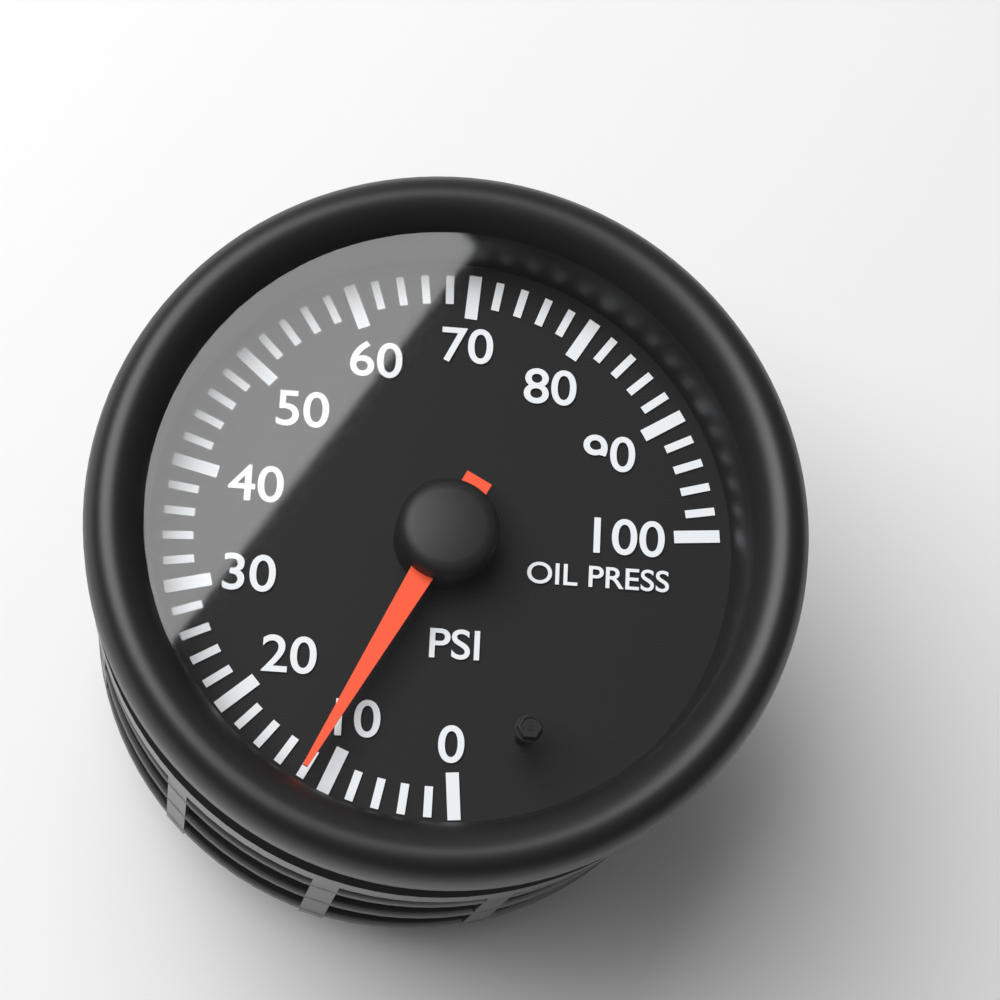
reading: 12 psi
